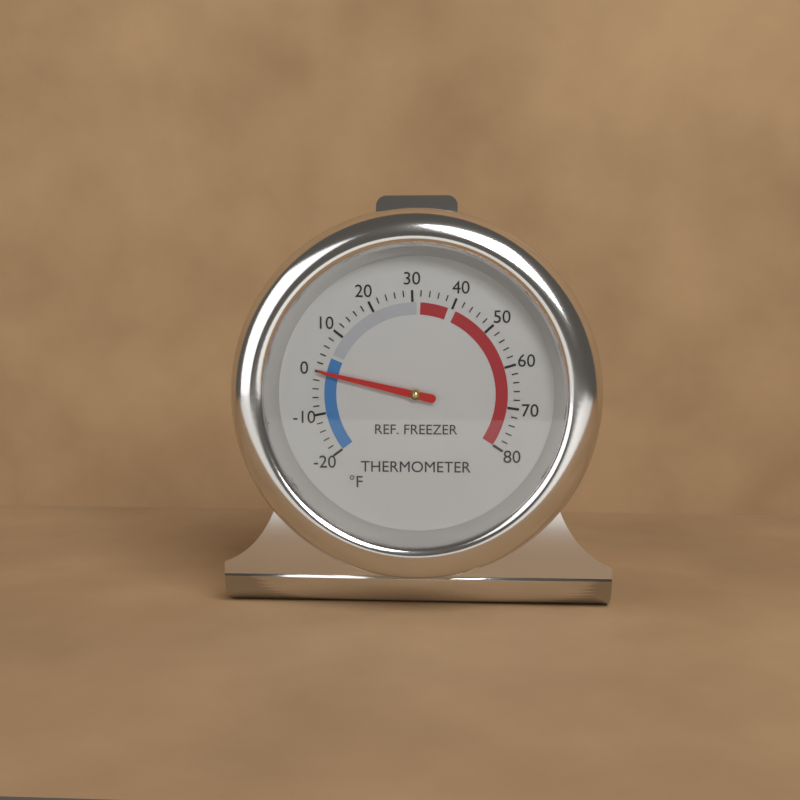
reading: 0 °F
